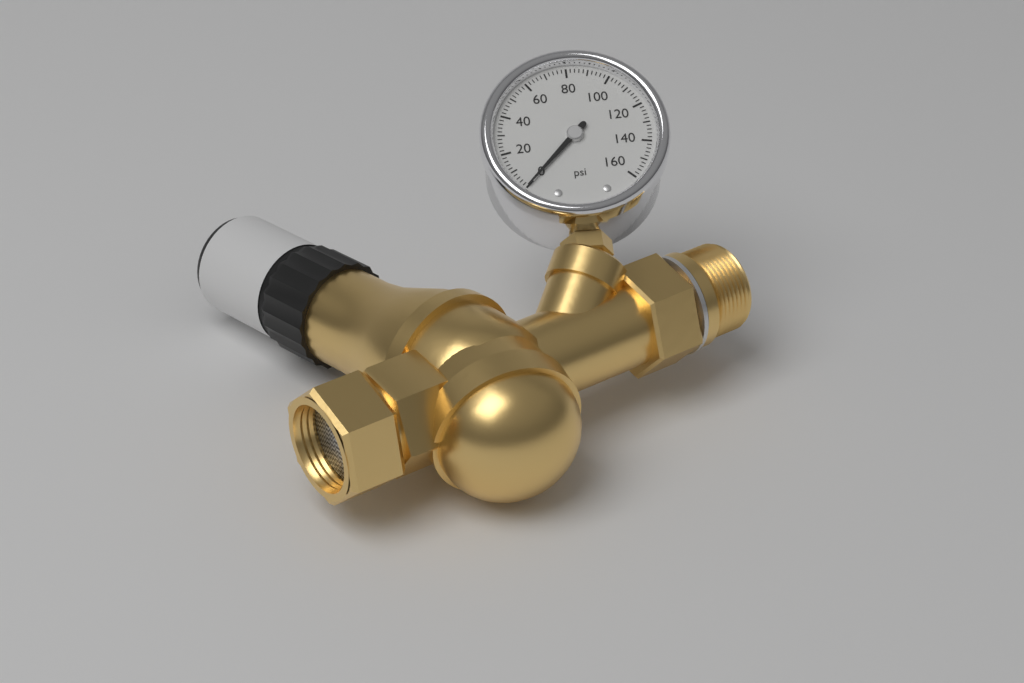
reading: 0 psi
